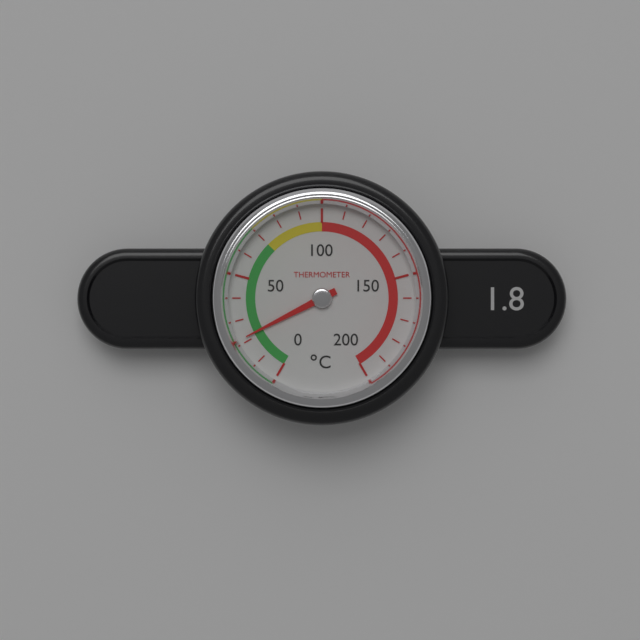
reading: 22 °C
